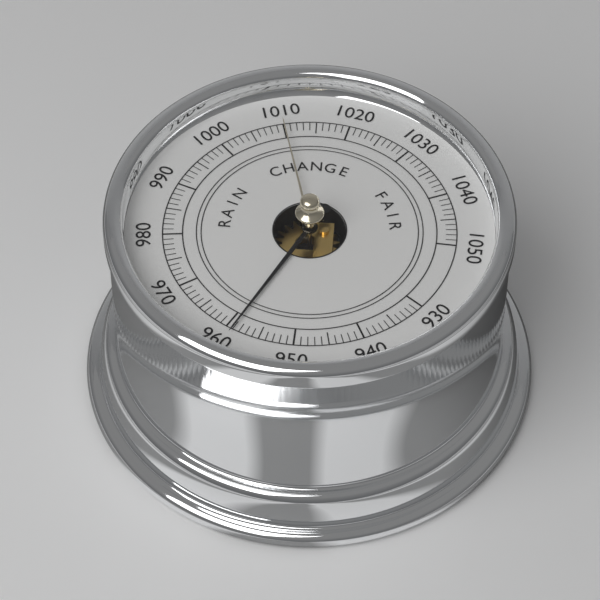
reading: 959 (no unit)
